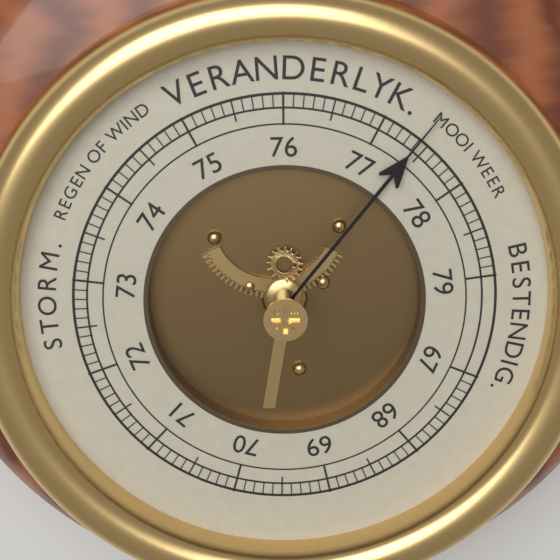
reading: 77.4 (no unit)
